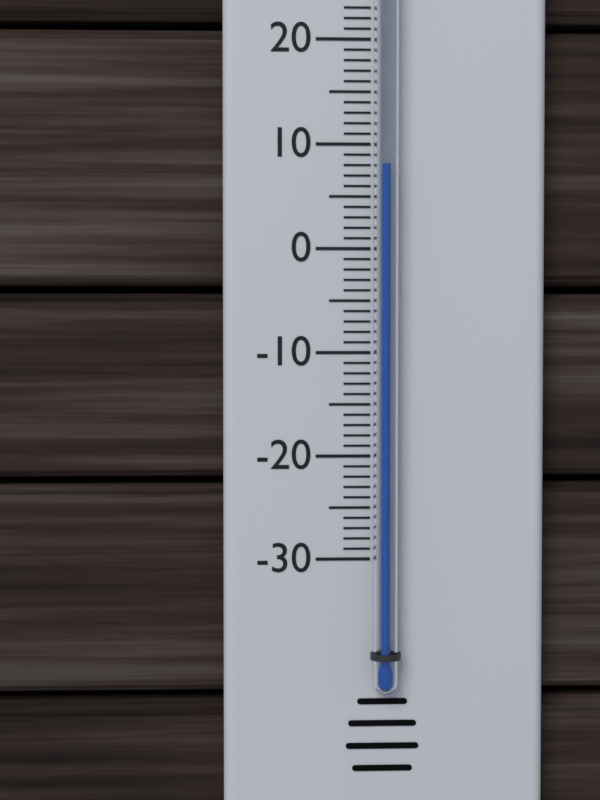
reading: 8 °C
